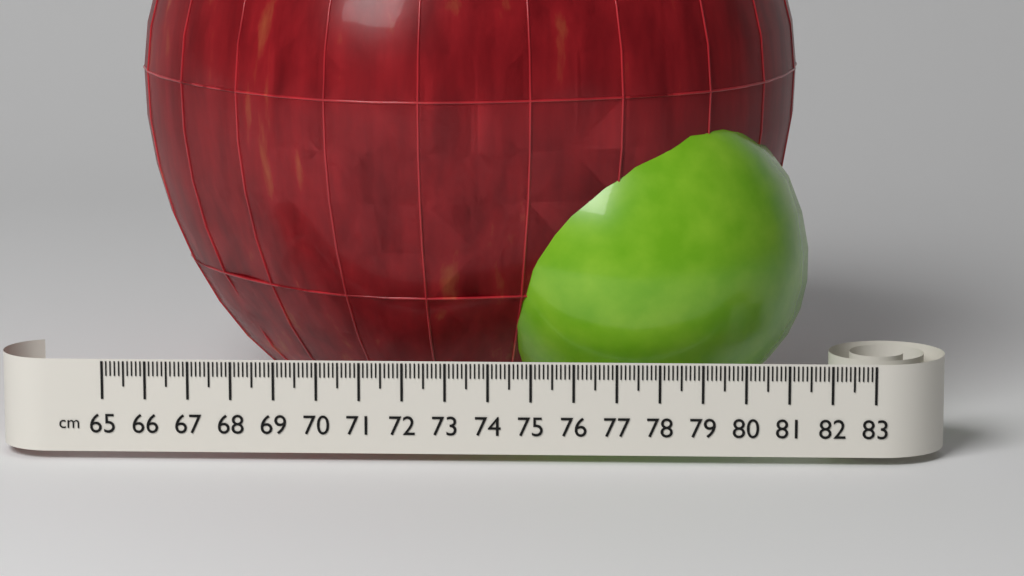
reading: 81.4 cm
